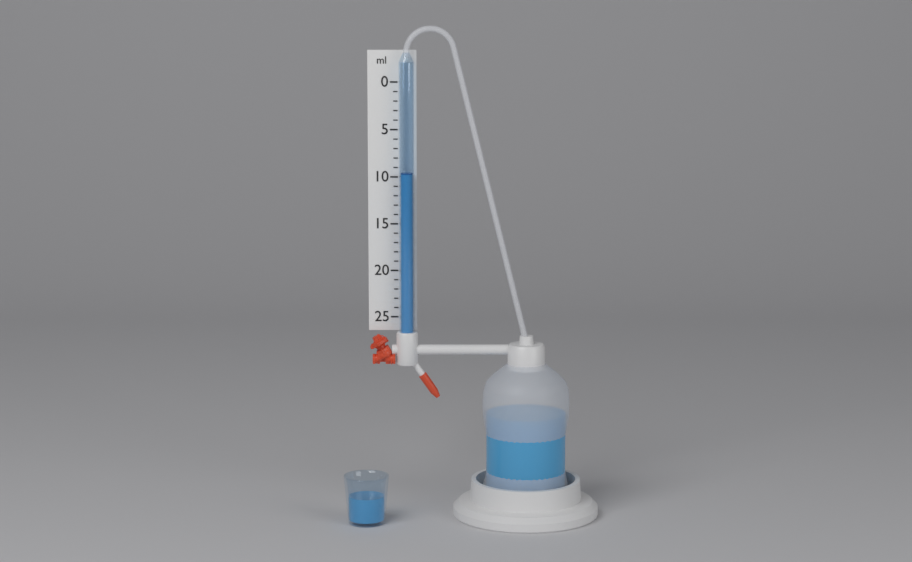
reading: 9.5 ml
